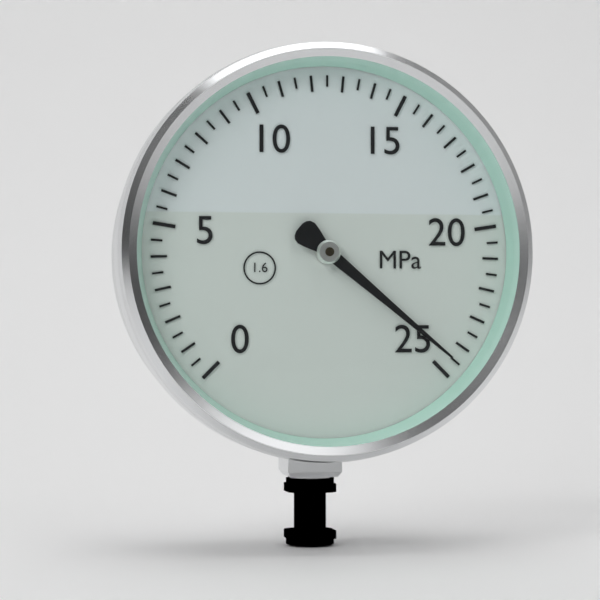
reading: 24.5 MPa
